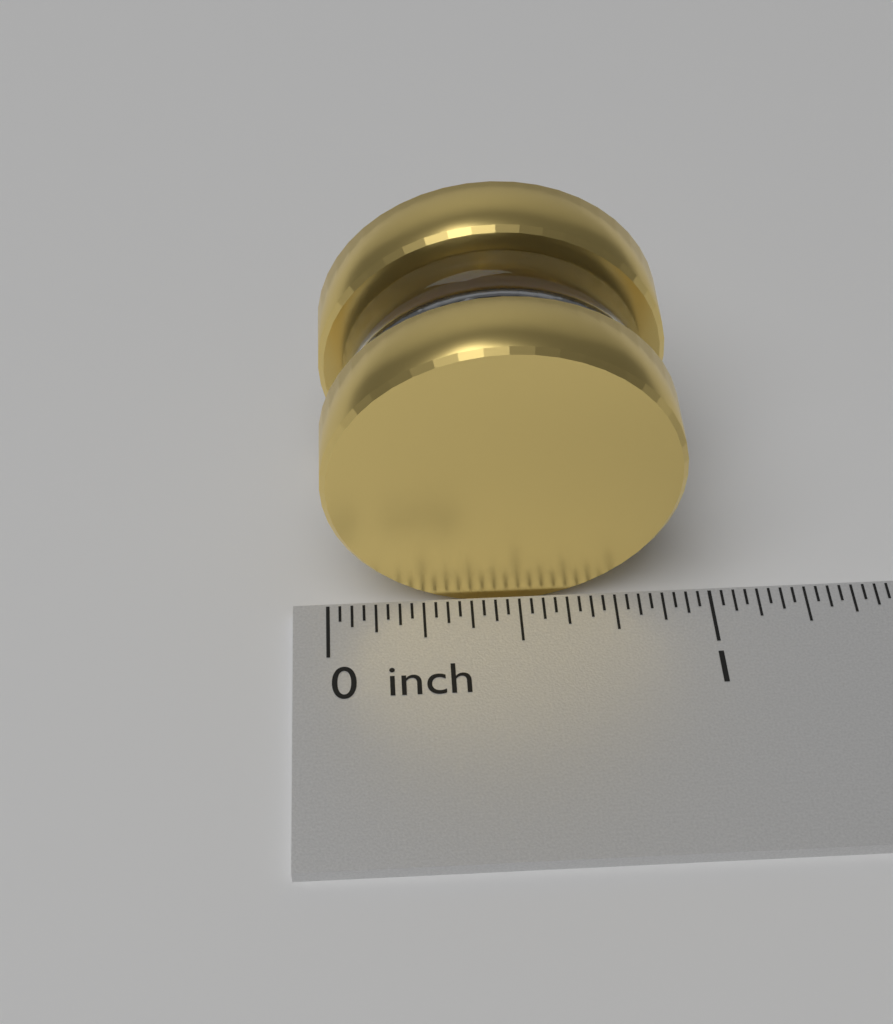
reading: 0.90625 inch
